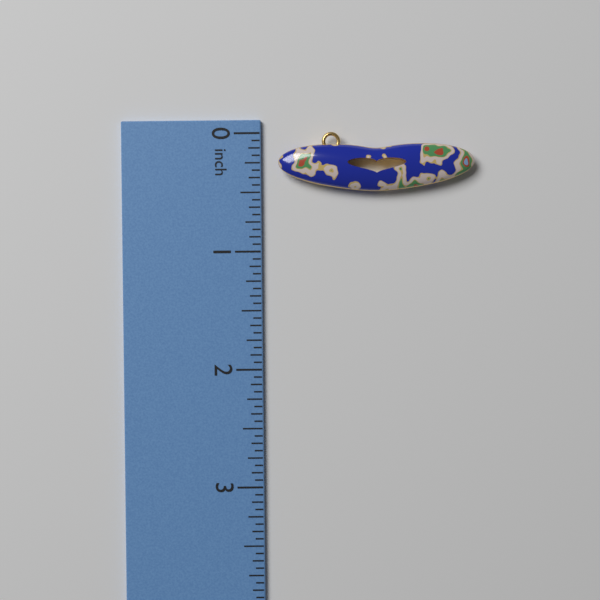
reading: 0.5000 in
